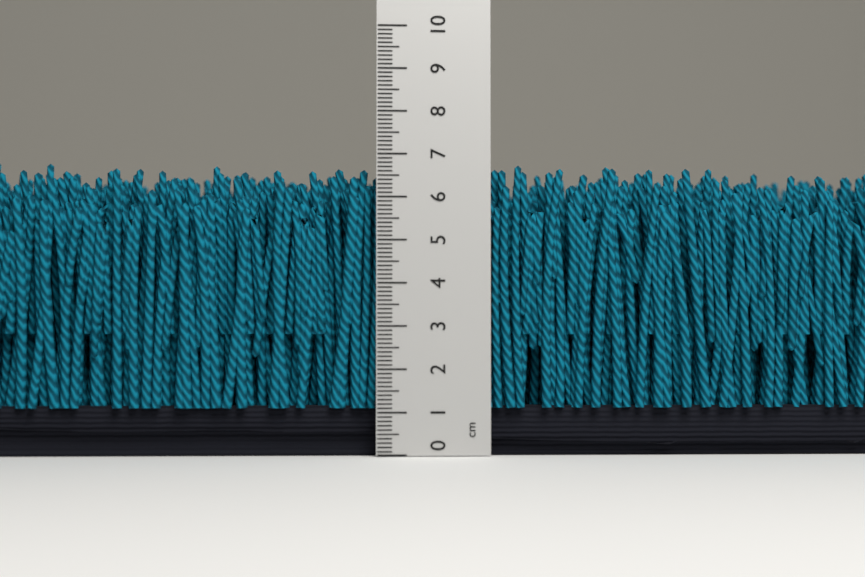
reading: 6.8 cm
